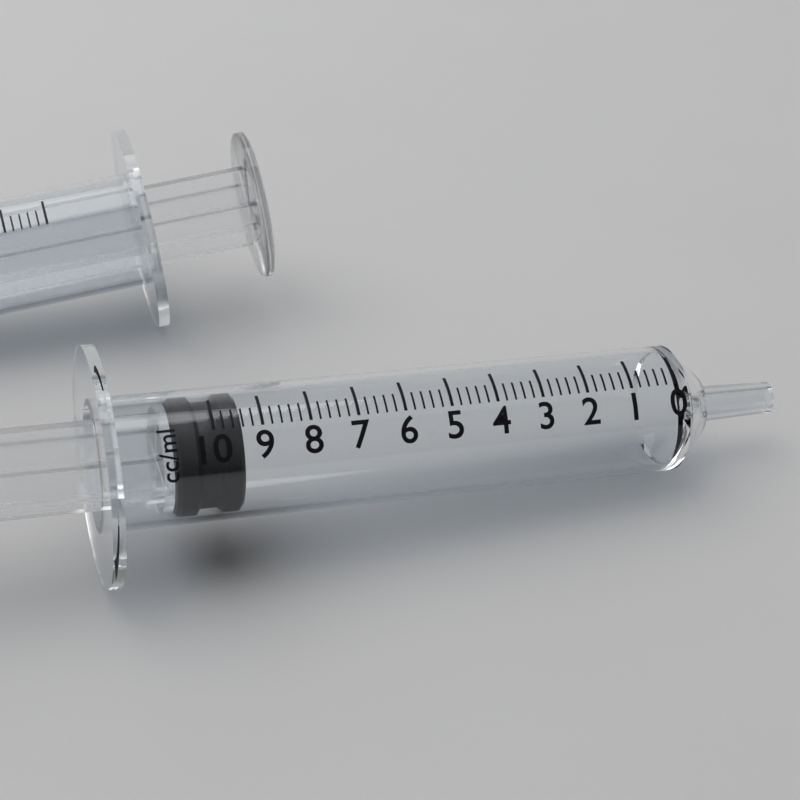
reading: 9.4 ml
